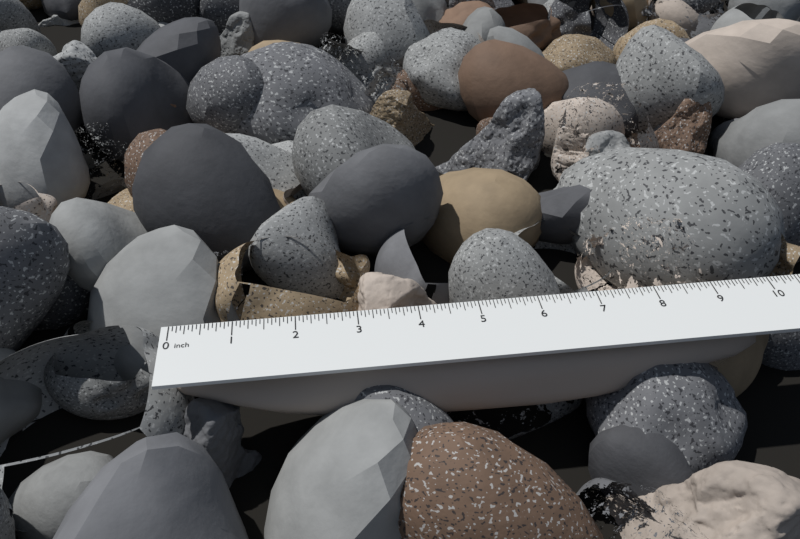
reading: 9.7500 in
